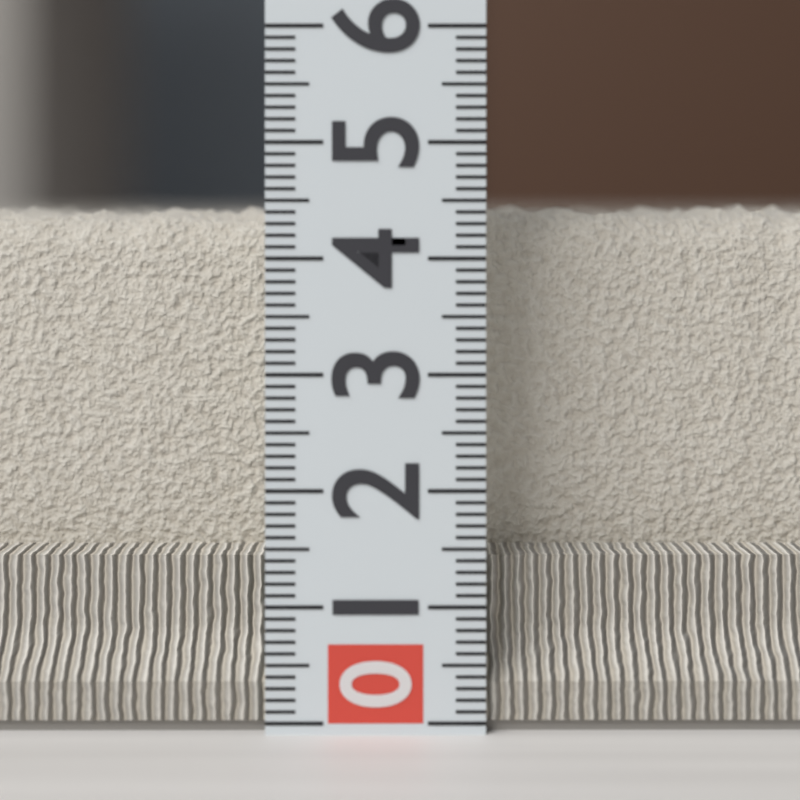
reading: 4.5 (no unit)
